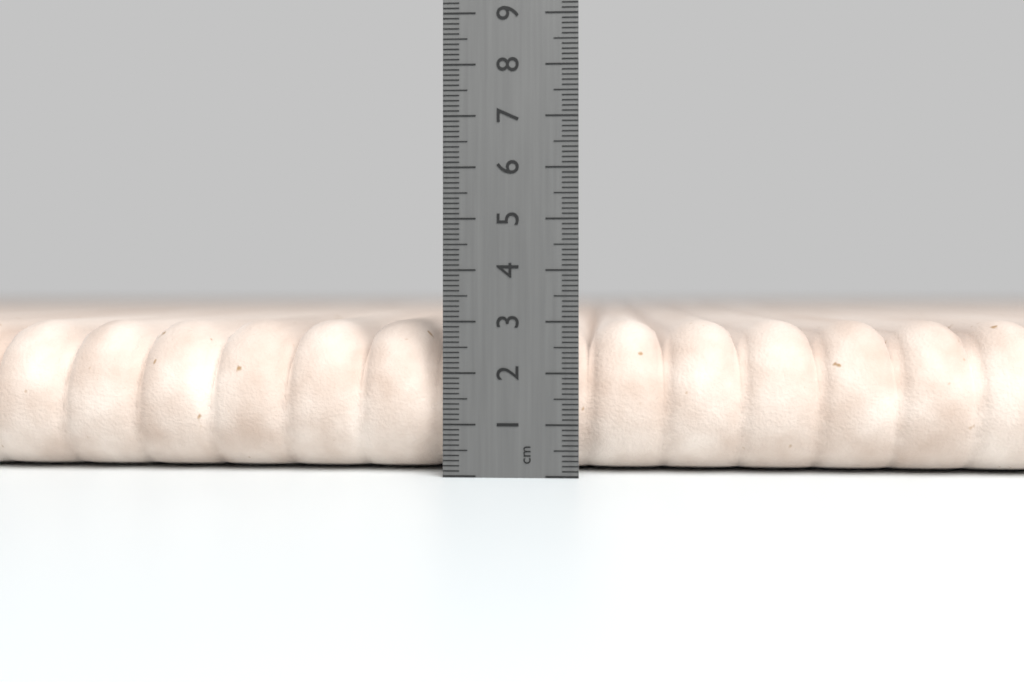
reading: 3.0 cm
